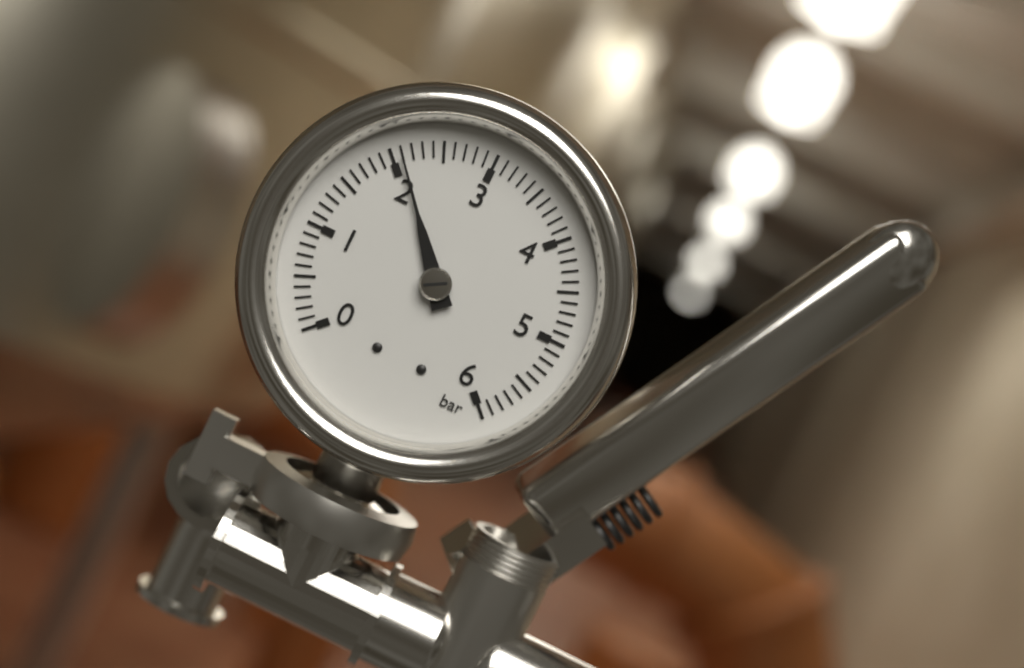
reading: 2.1 bar
